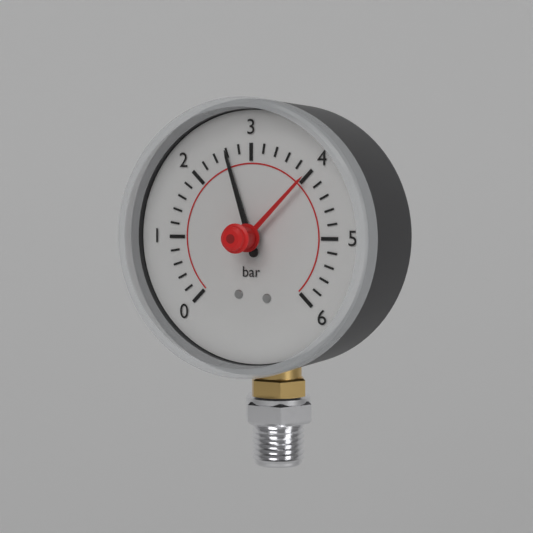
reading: 2.6 bar
